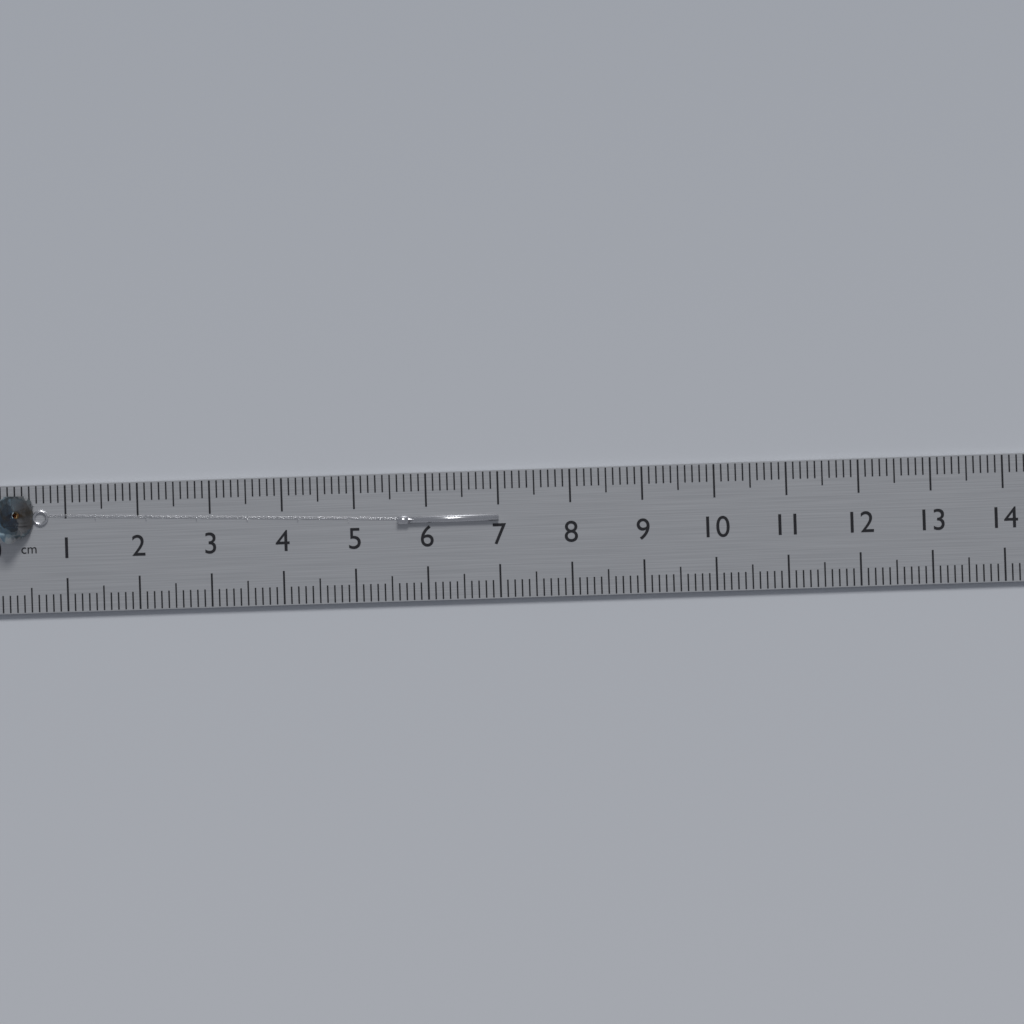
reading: 7.0 cm
